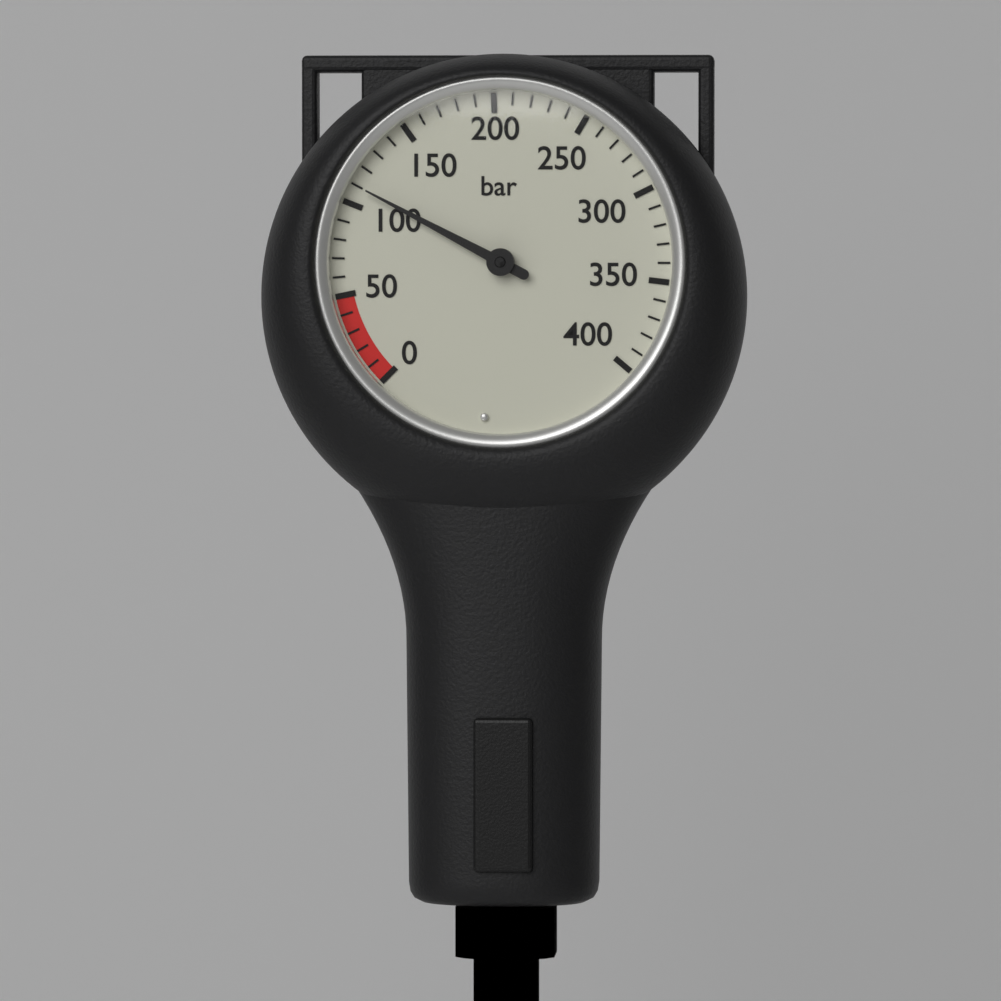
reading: 110 bar
